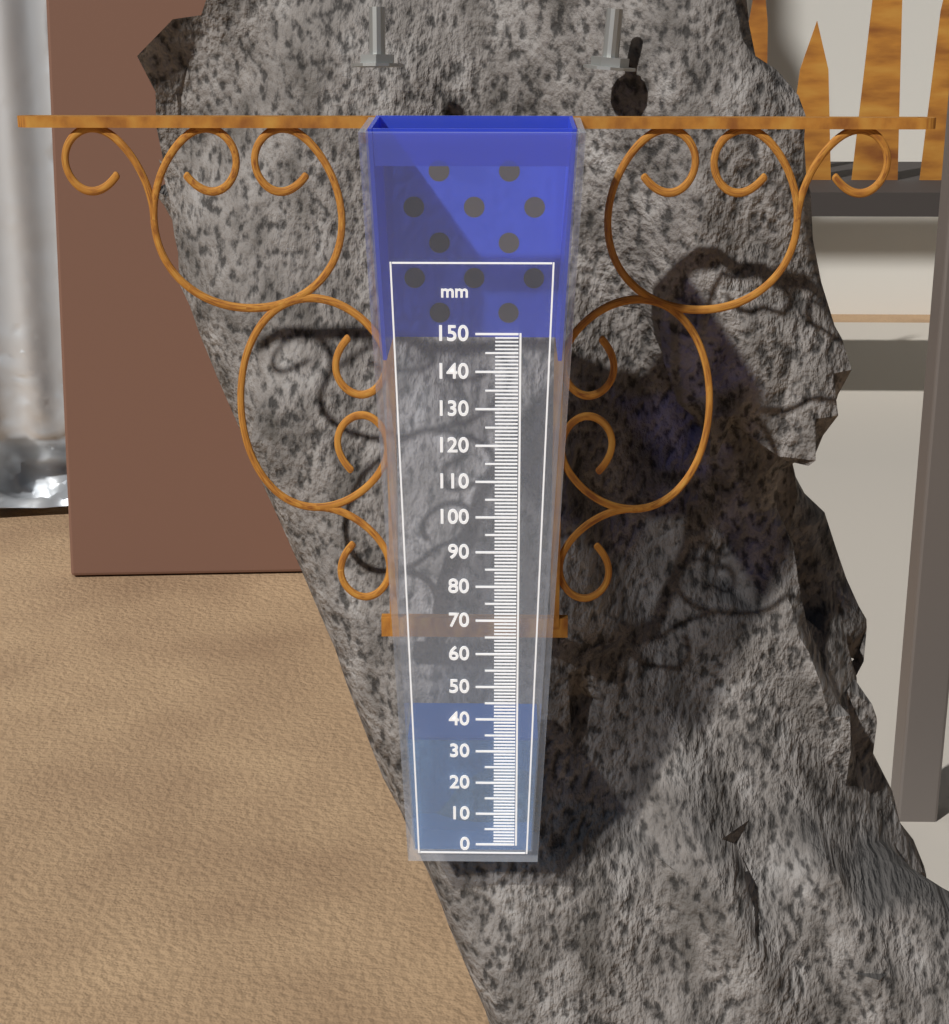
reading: 33 mm
